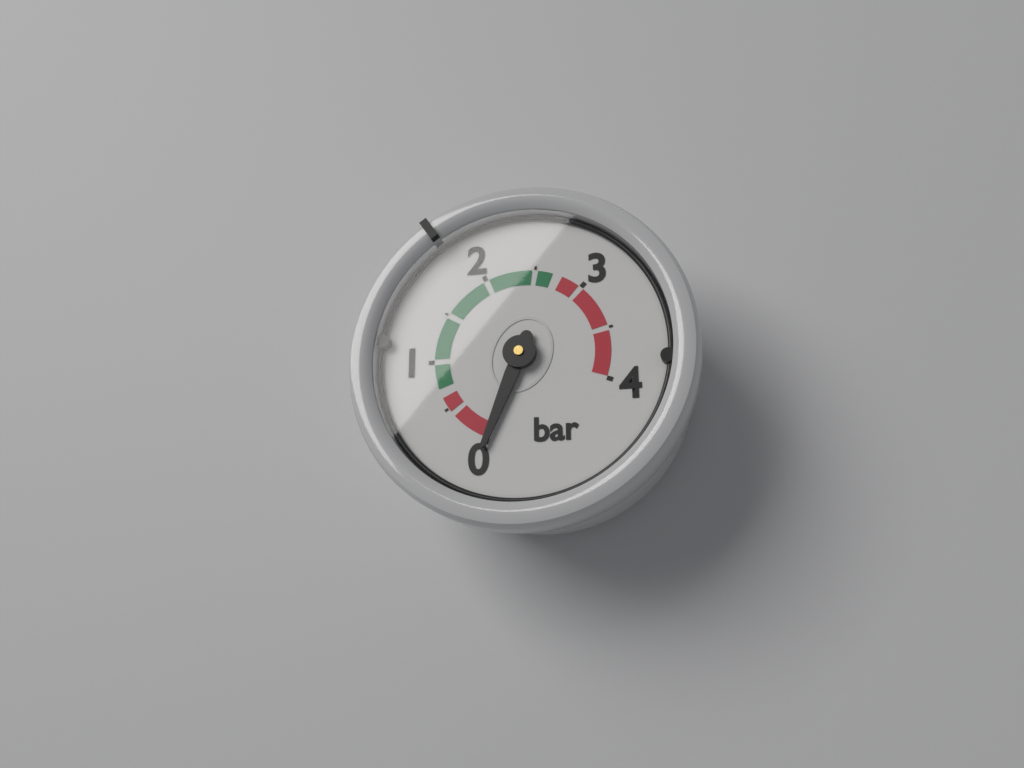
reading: 0.0 bar
